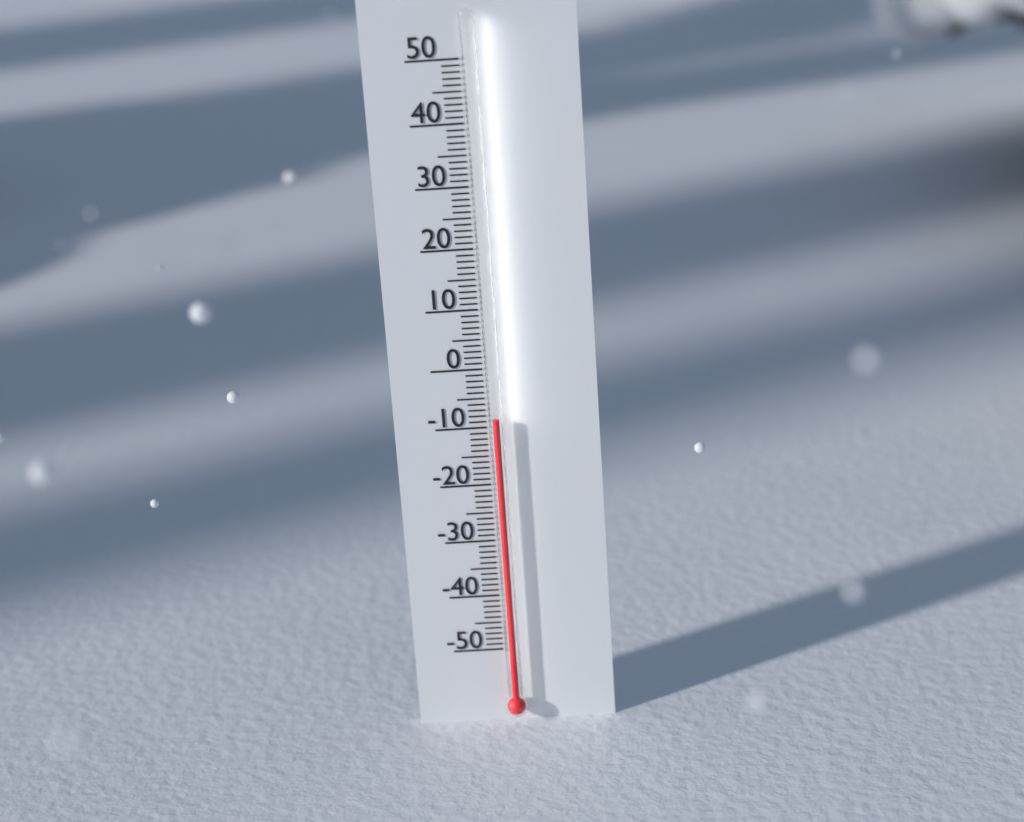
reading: -8 (no unit)
